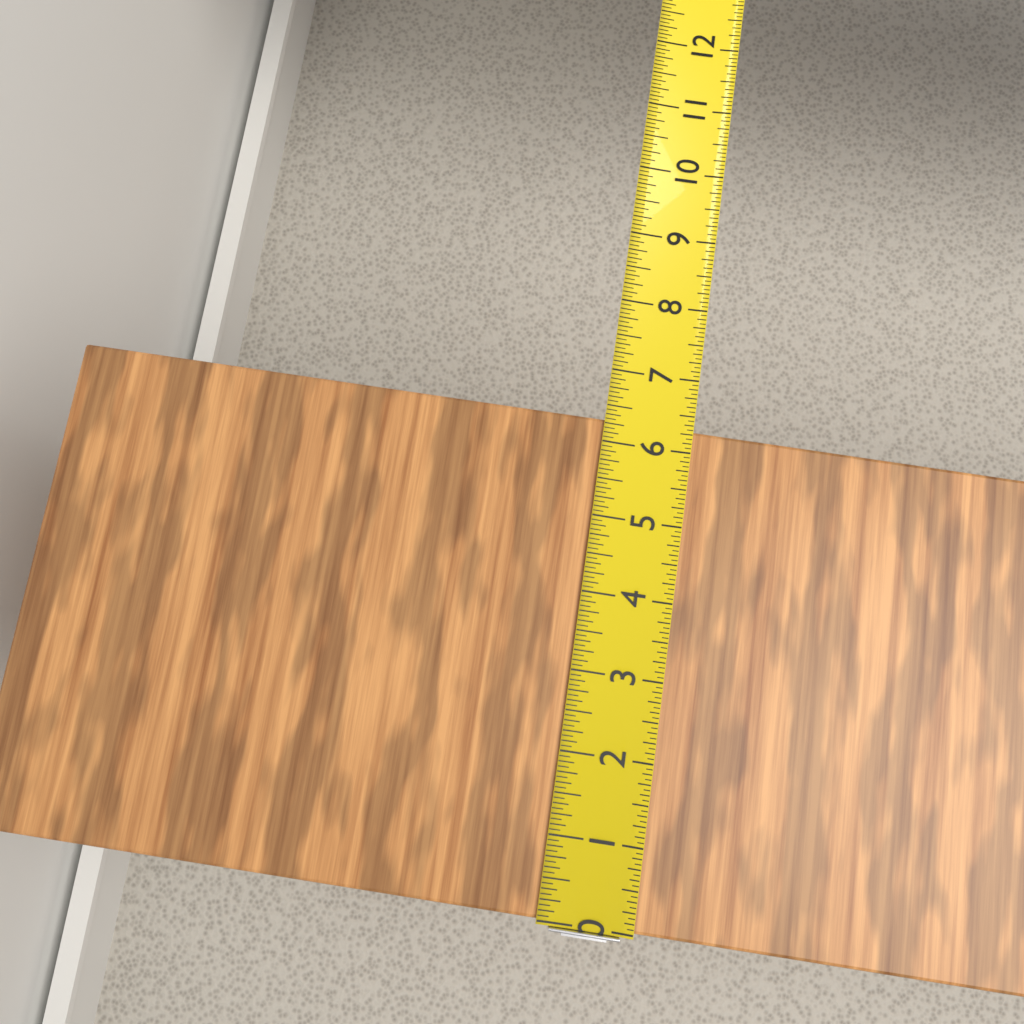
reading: 6.3125 in
